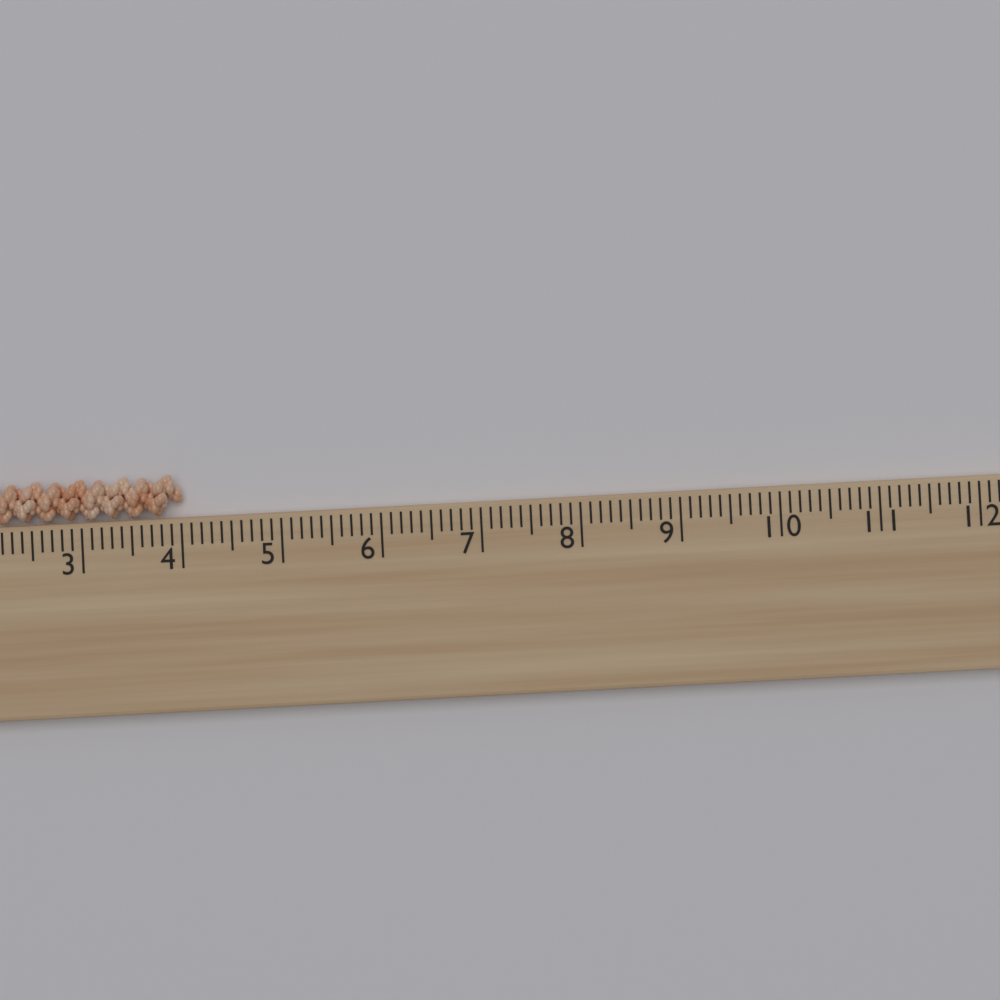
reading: 4.0 cm
